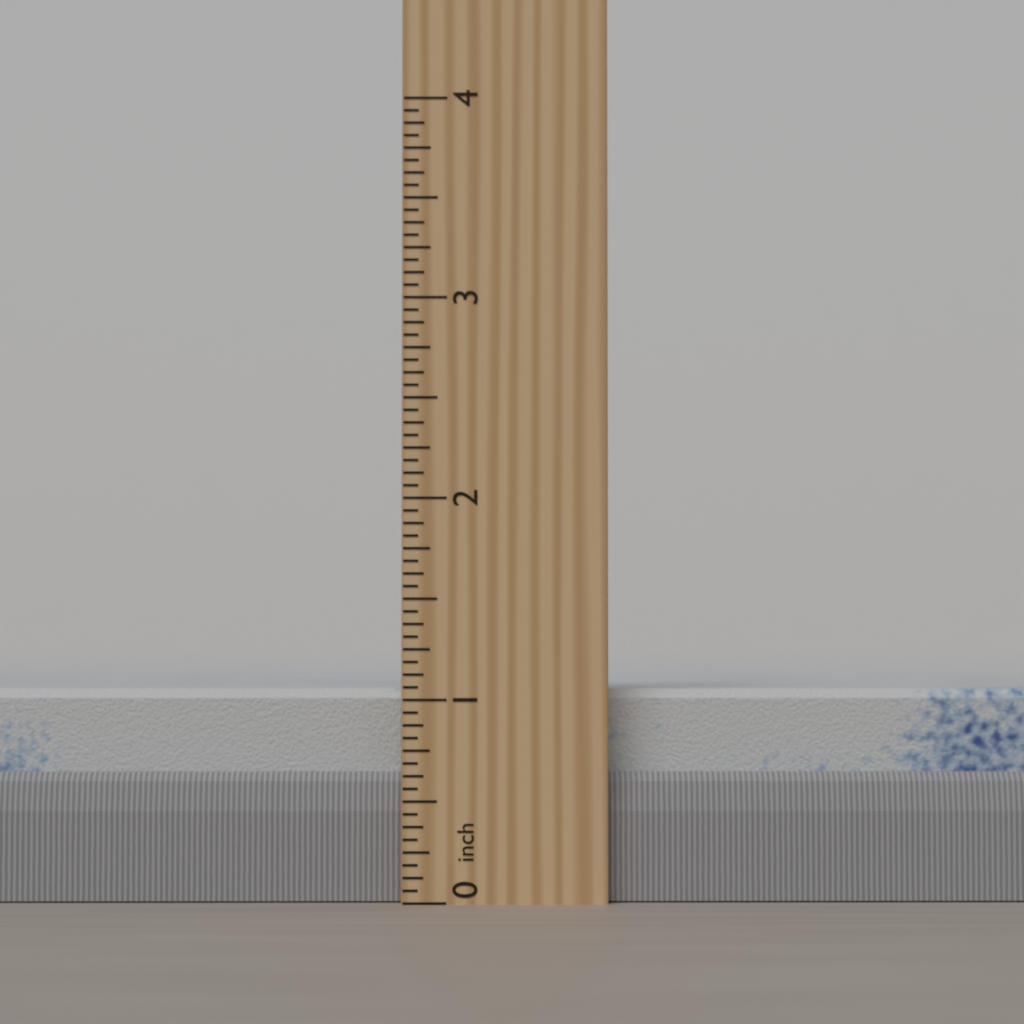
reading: 1.0625 inch
